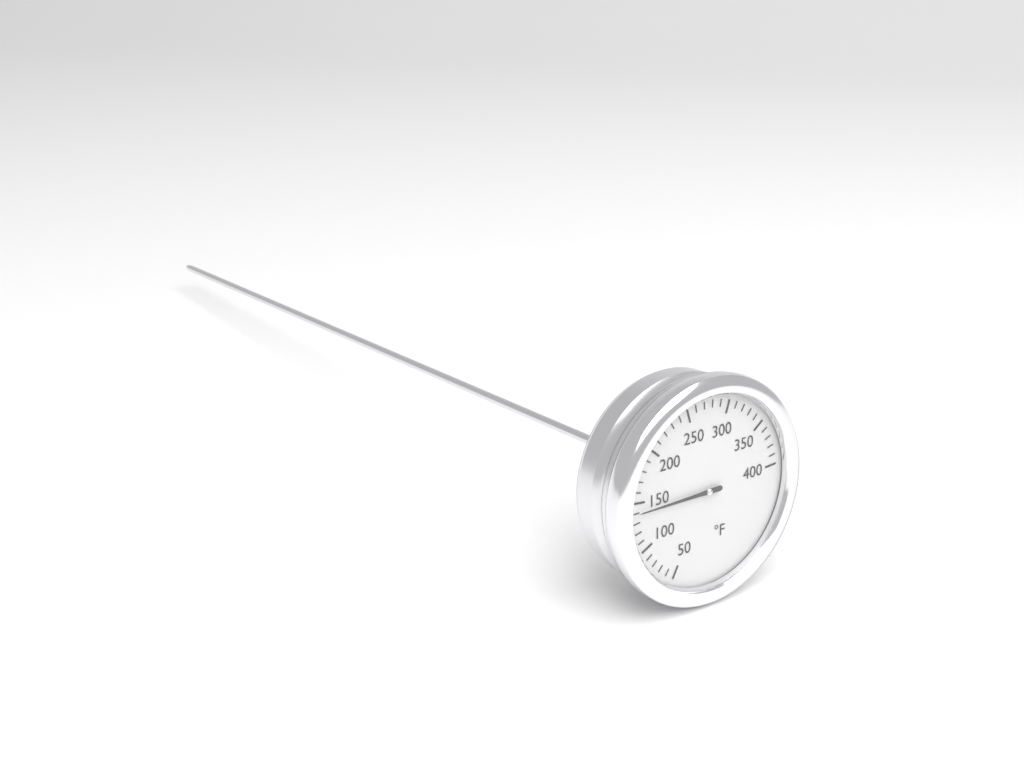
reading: 140 °F
